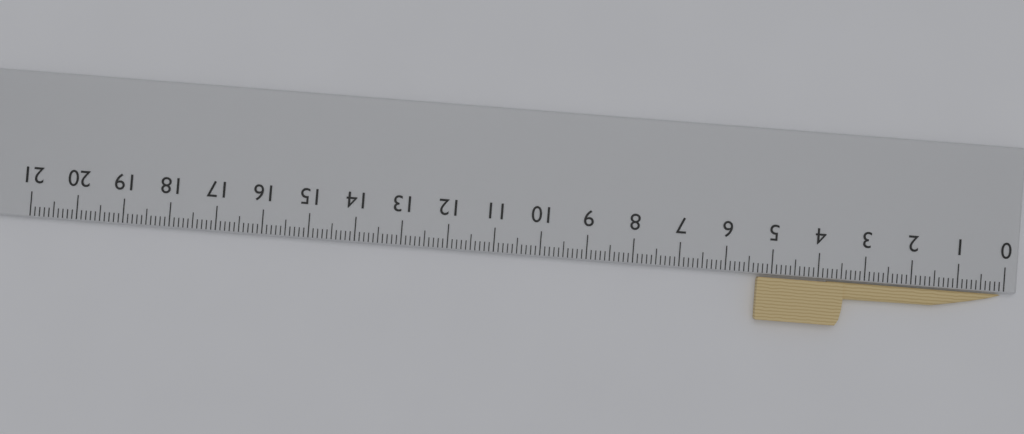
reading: 5.3 cm
